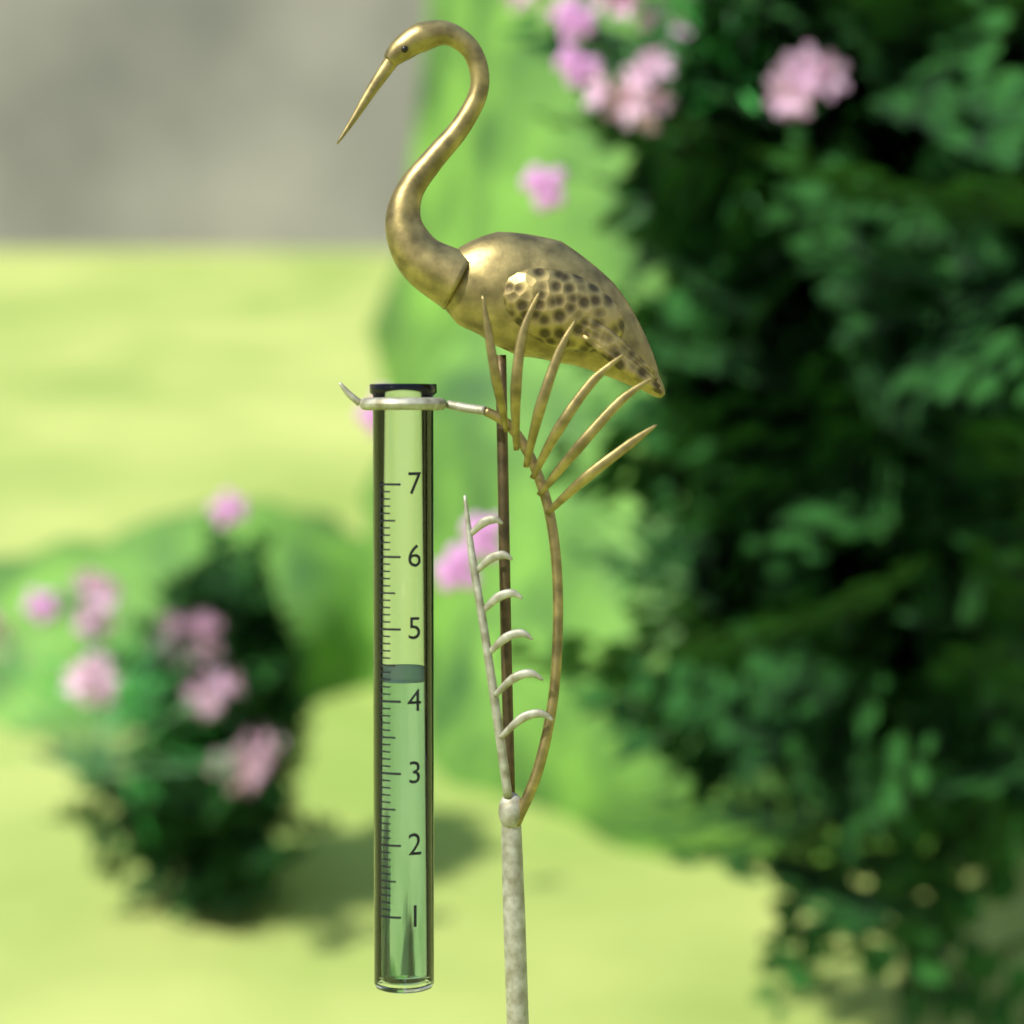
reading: 4.3 (no unit)
